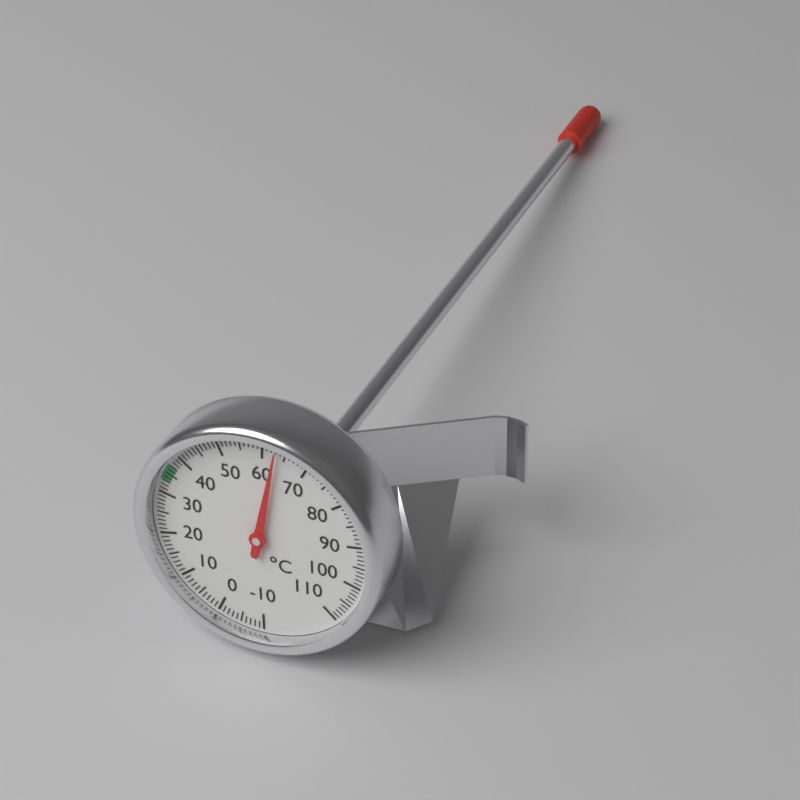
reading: 63 °C
